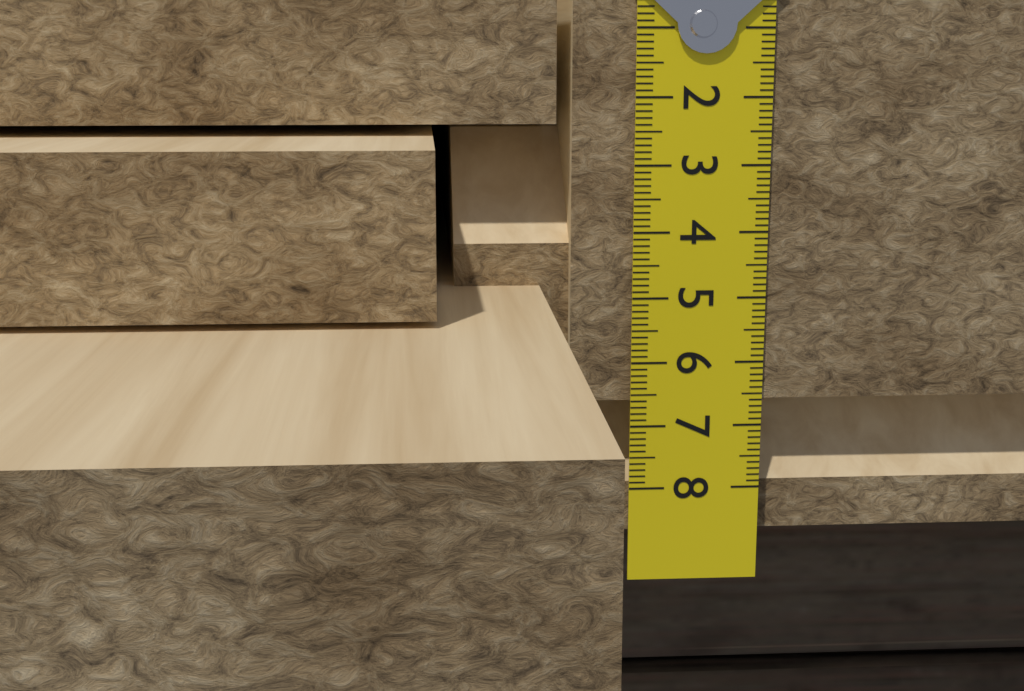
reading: 6.6 cm
